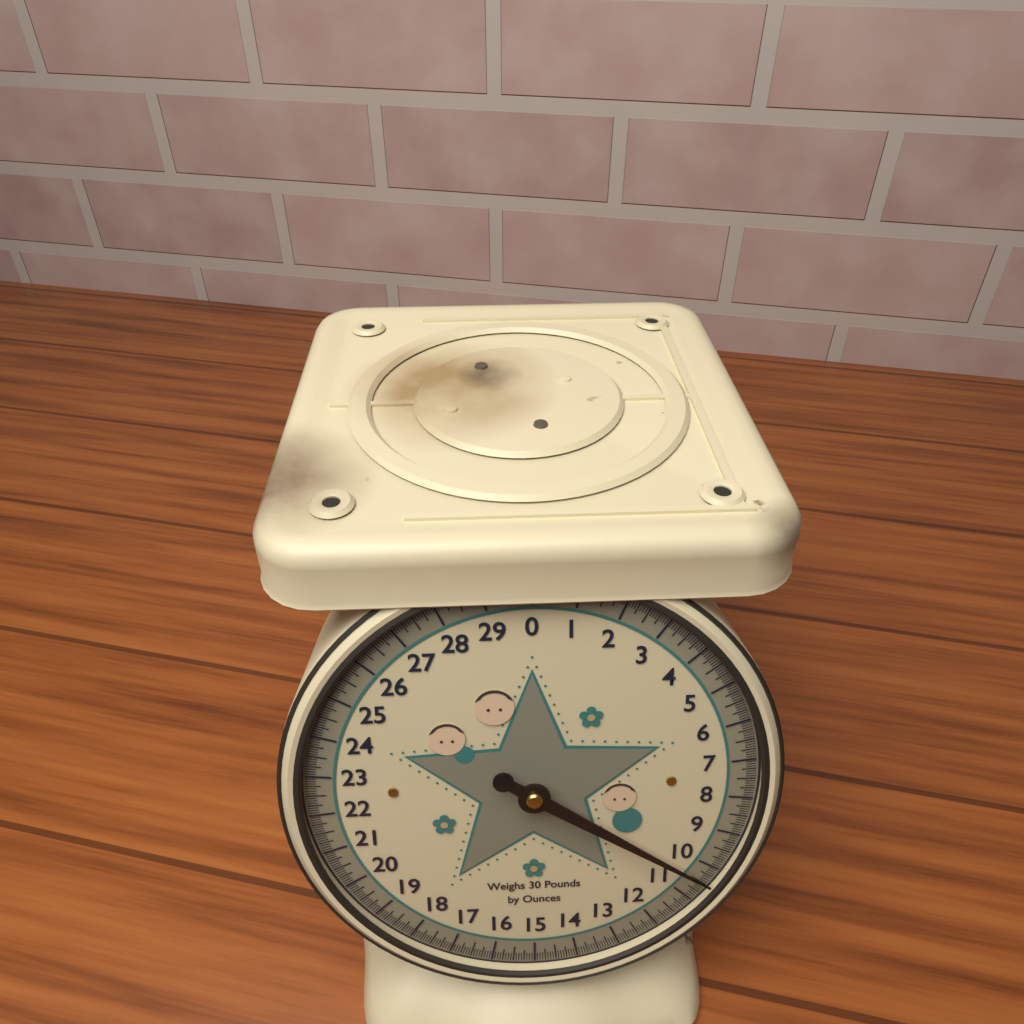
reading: 10.3125 lb
